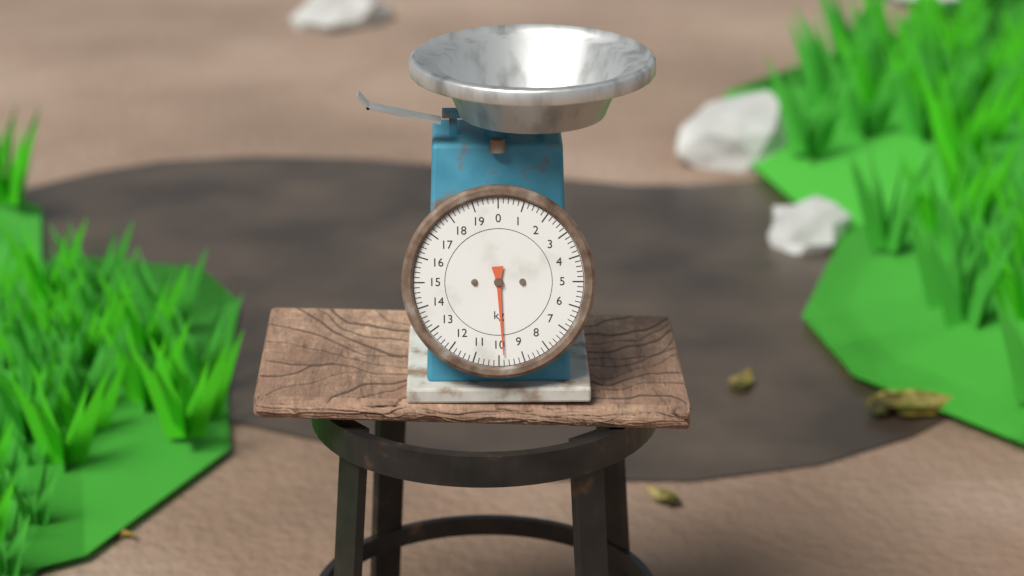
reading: 9.8 kg
